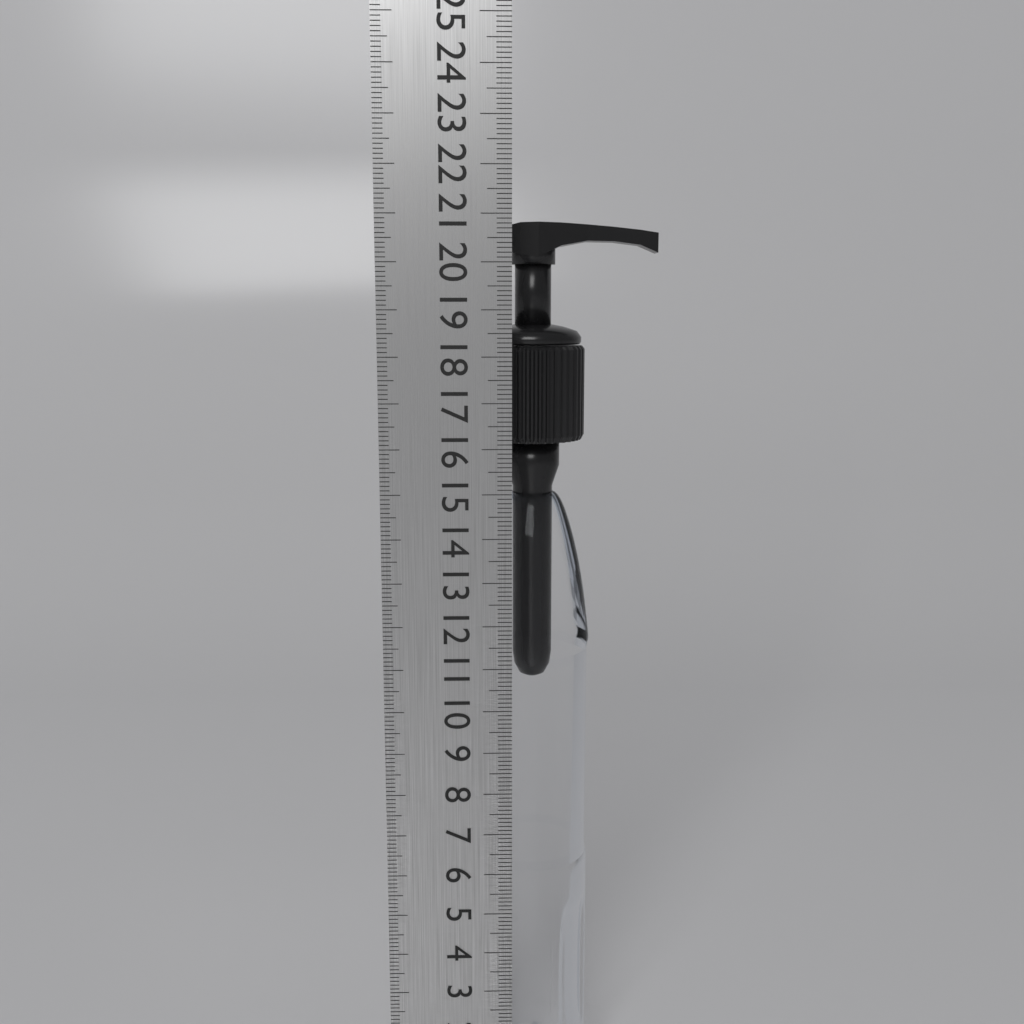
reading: 20.9 cm
